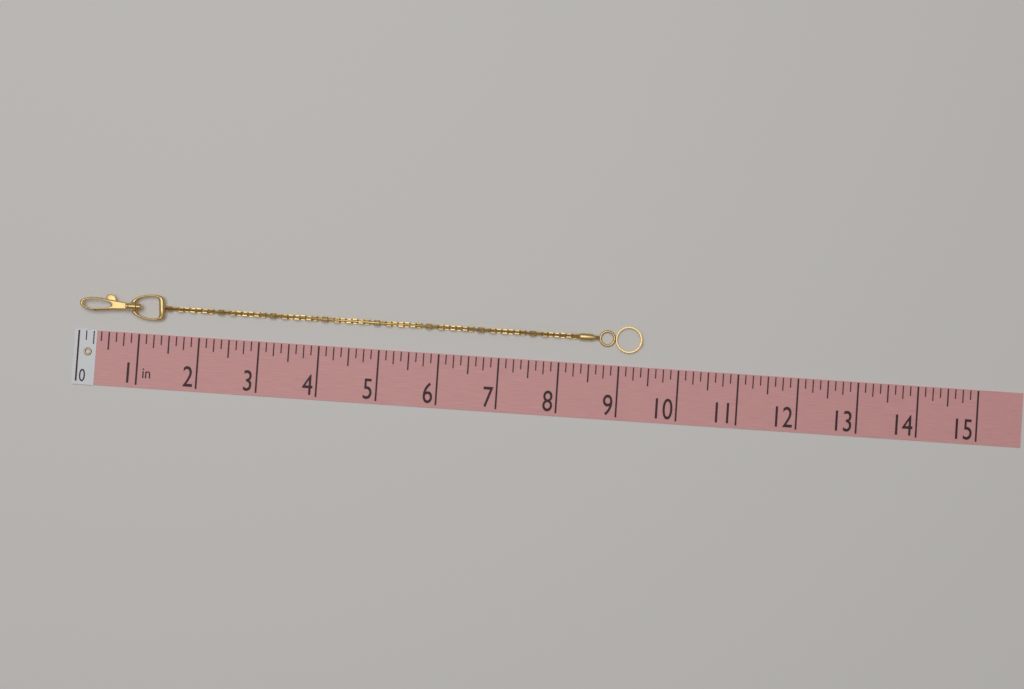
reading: 9.375 in
